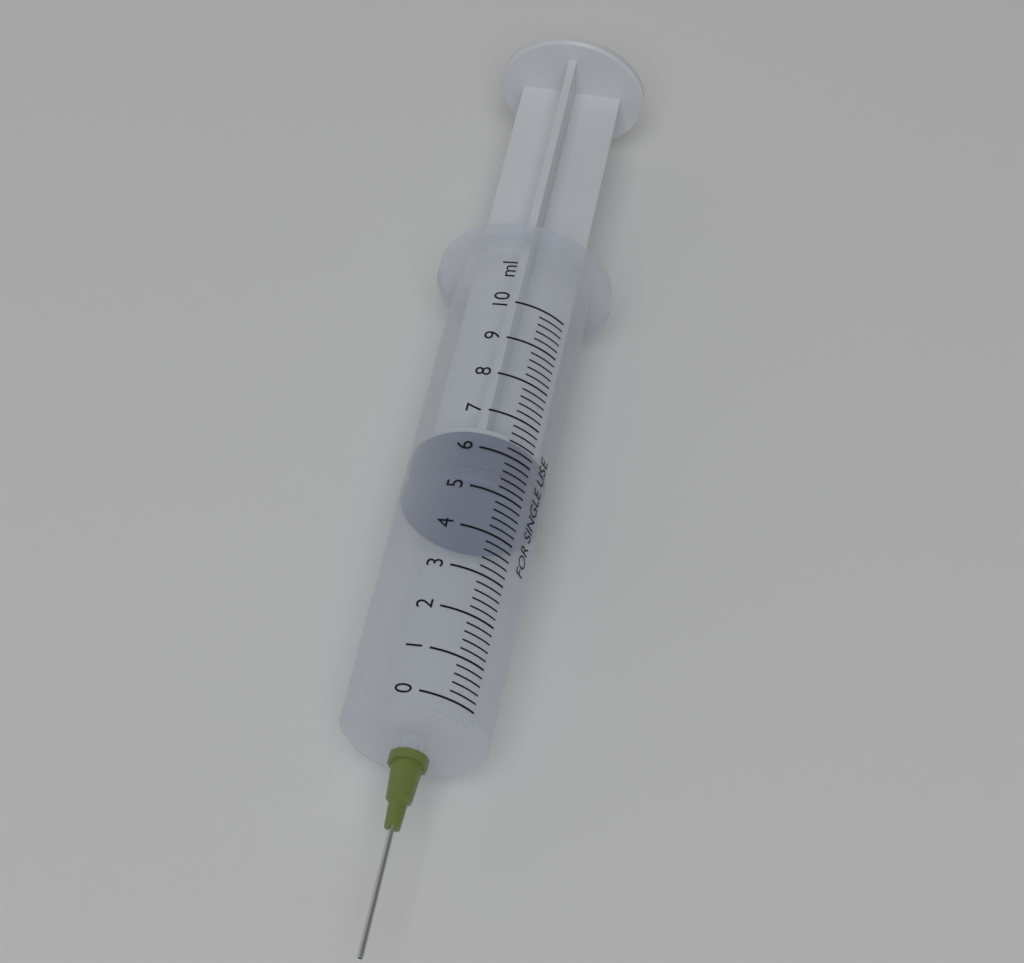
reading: 5.2 ml
